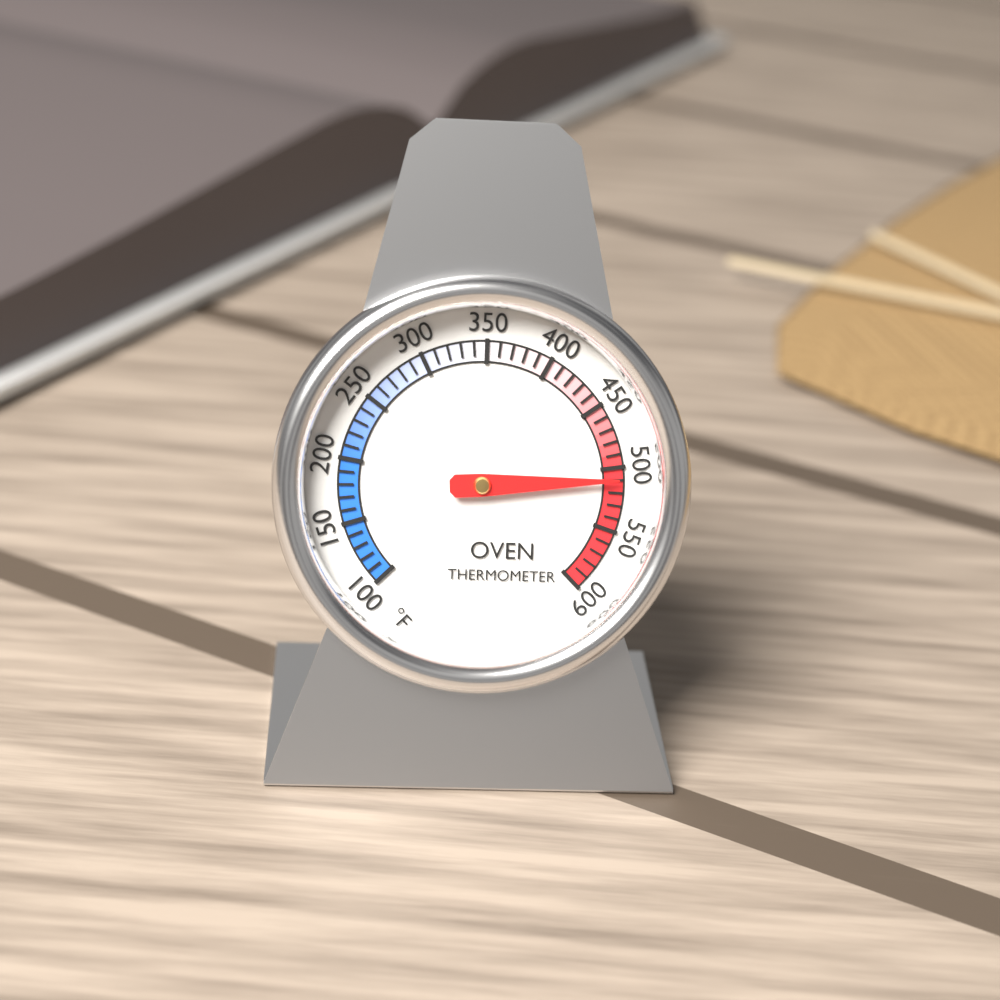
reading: 510 °F
